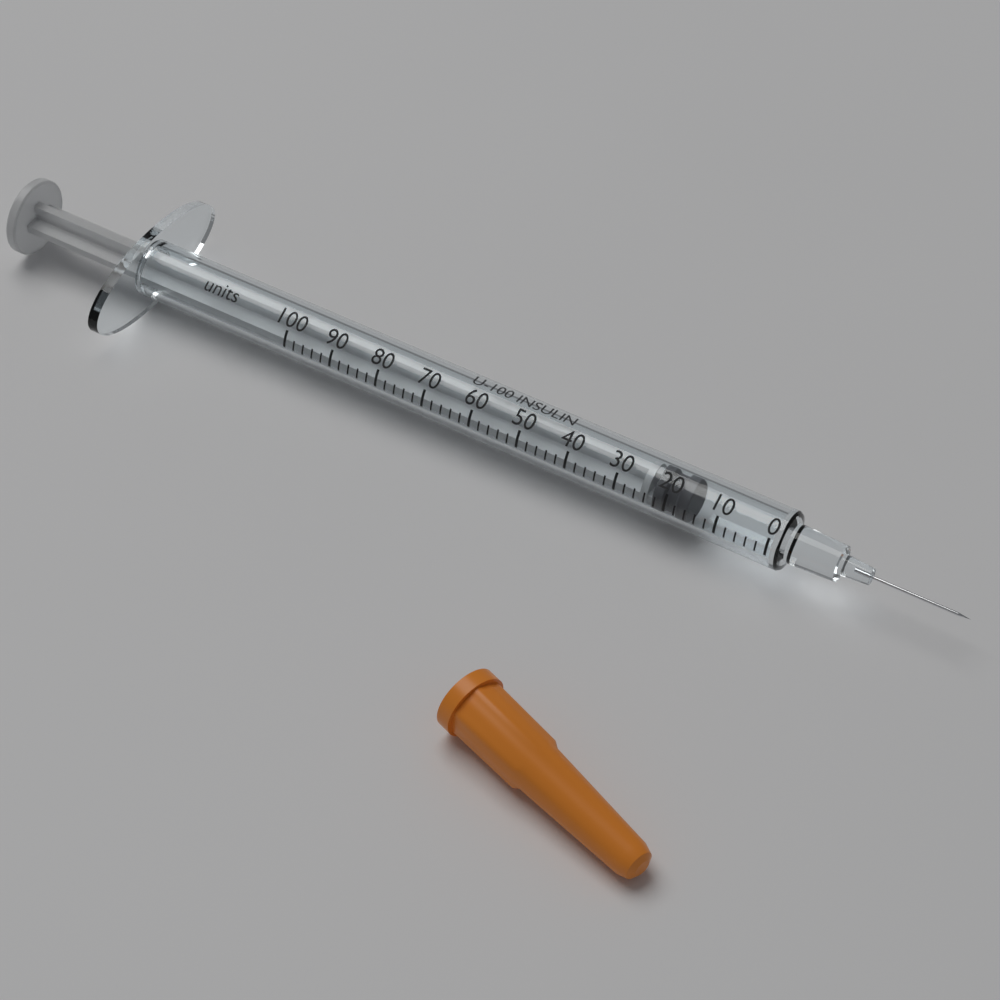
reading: 16 units
